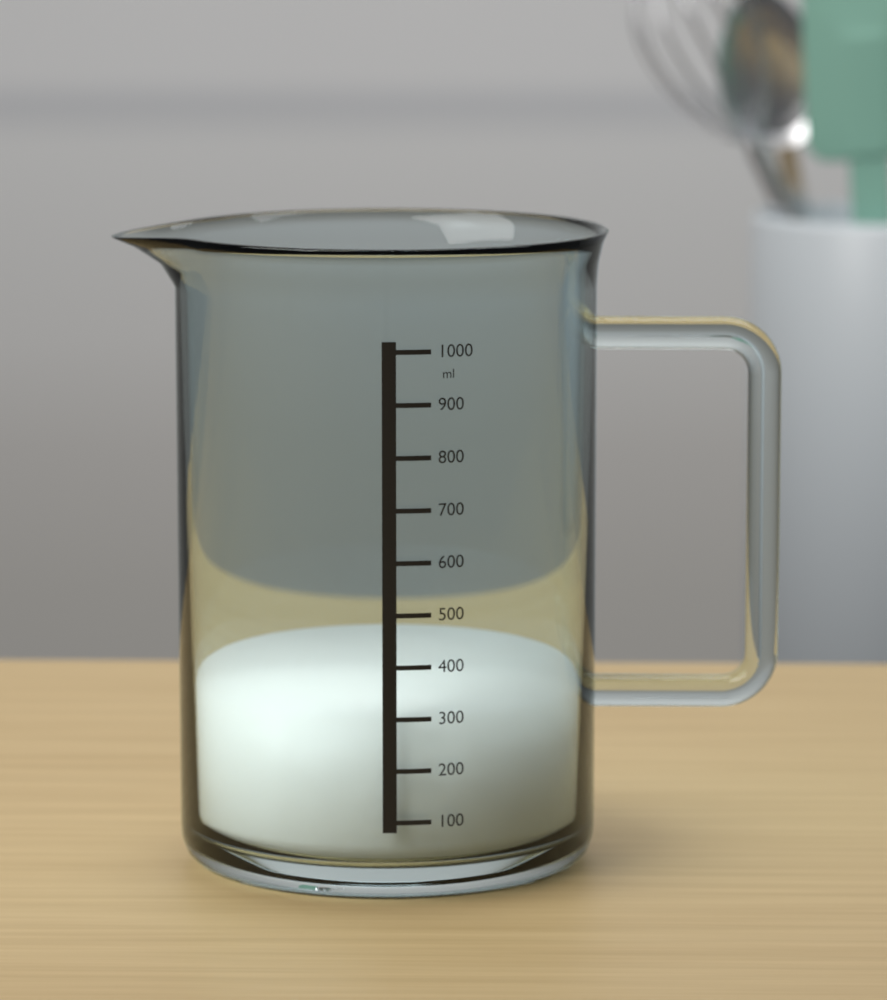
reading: 300 ml
